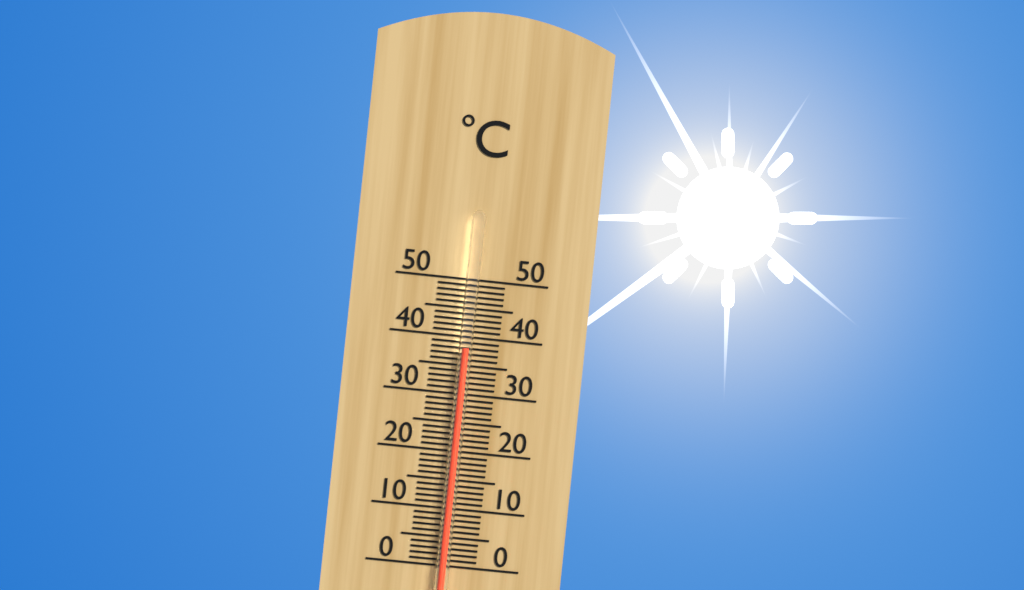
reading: 38 °C
